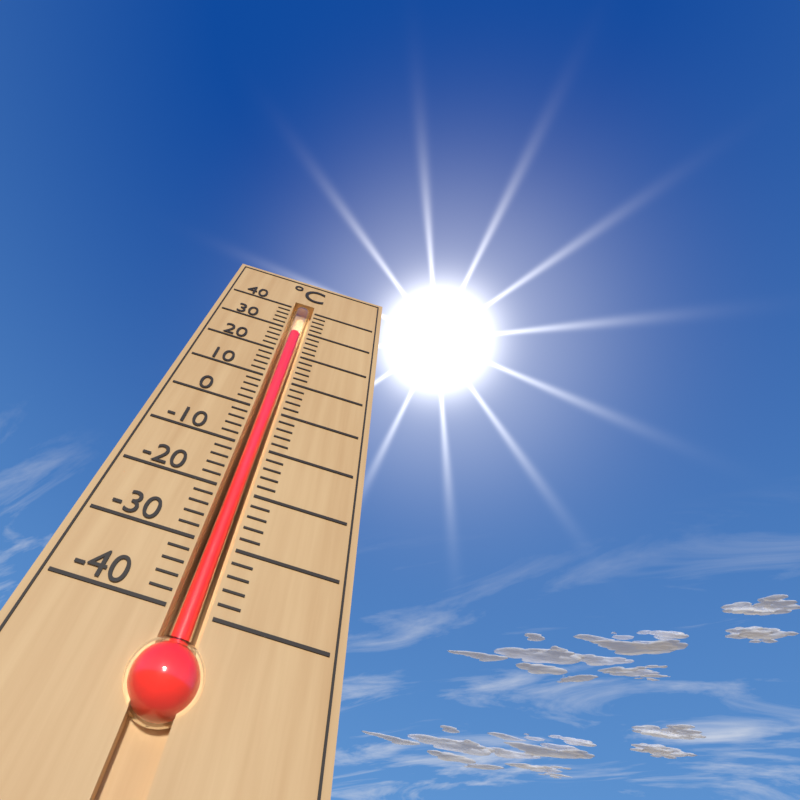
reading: 30 °C
